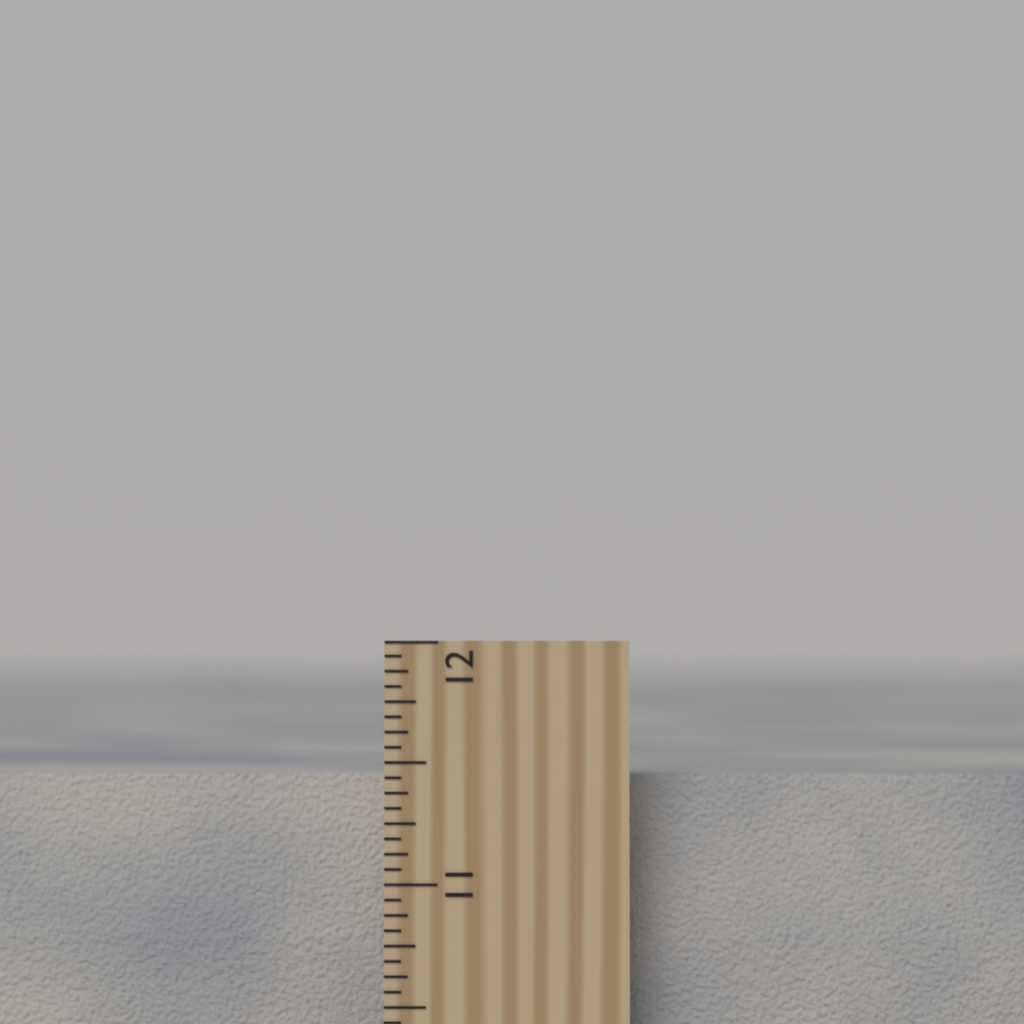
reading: 11.4375 inch
